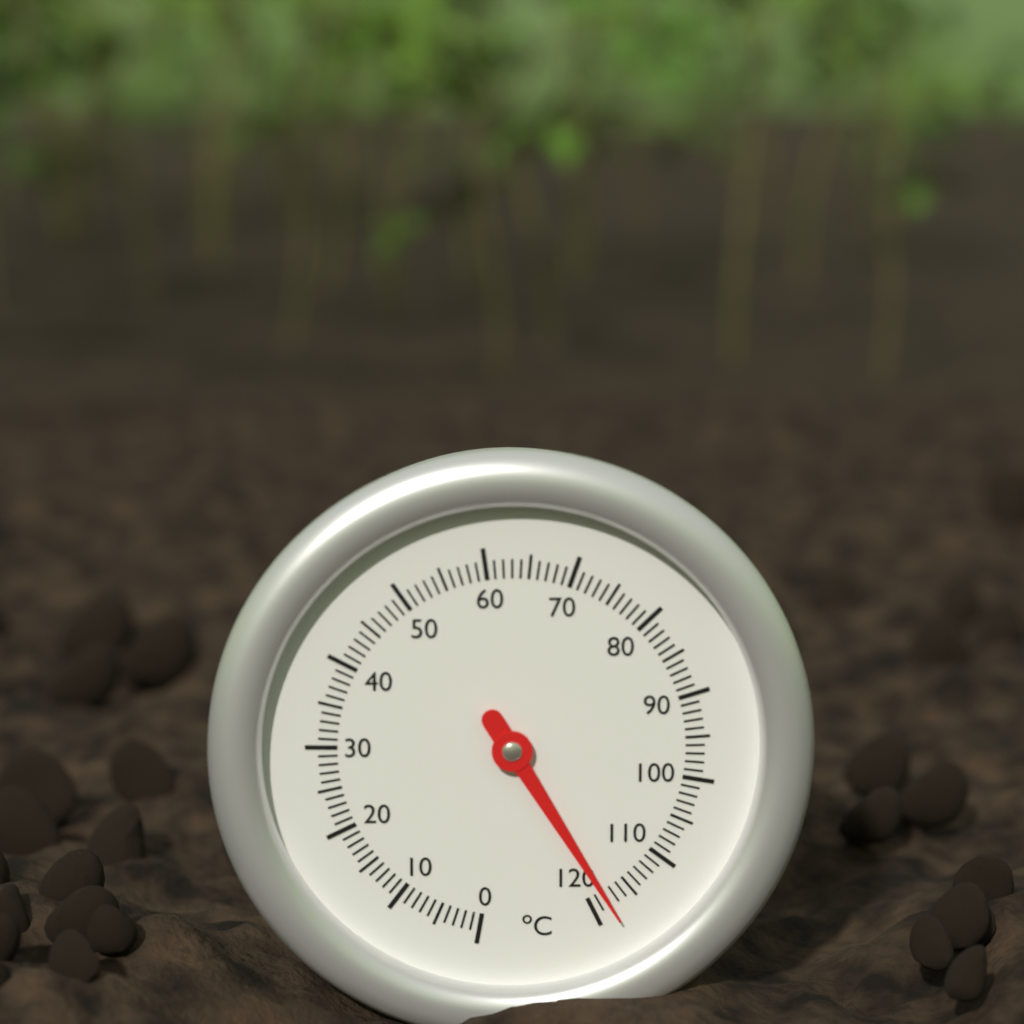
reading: 118 °C
